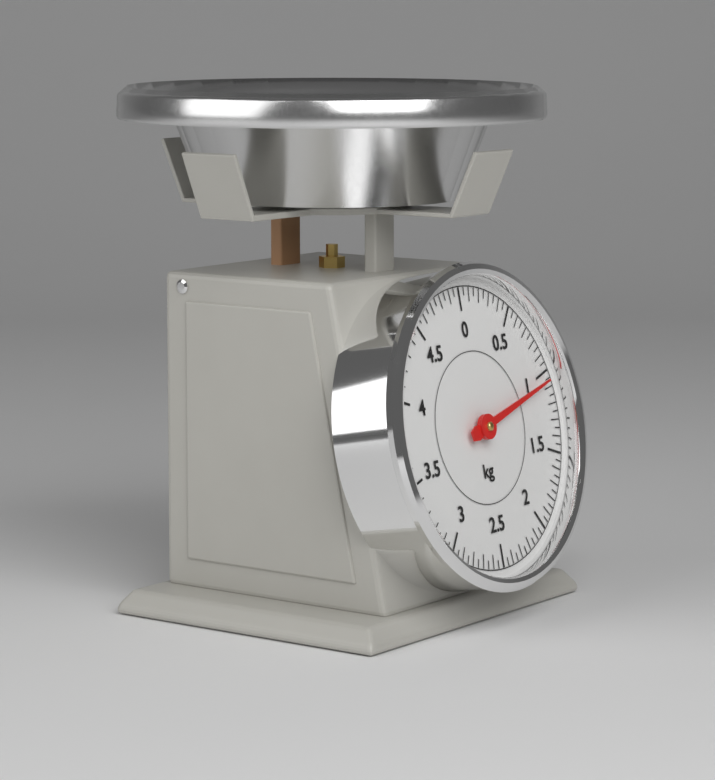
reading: 1.05 kg
